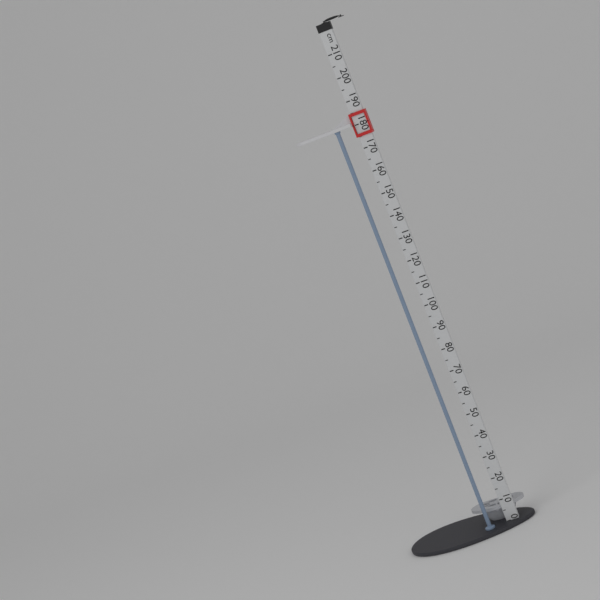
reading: 180 cm
